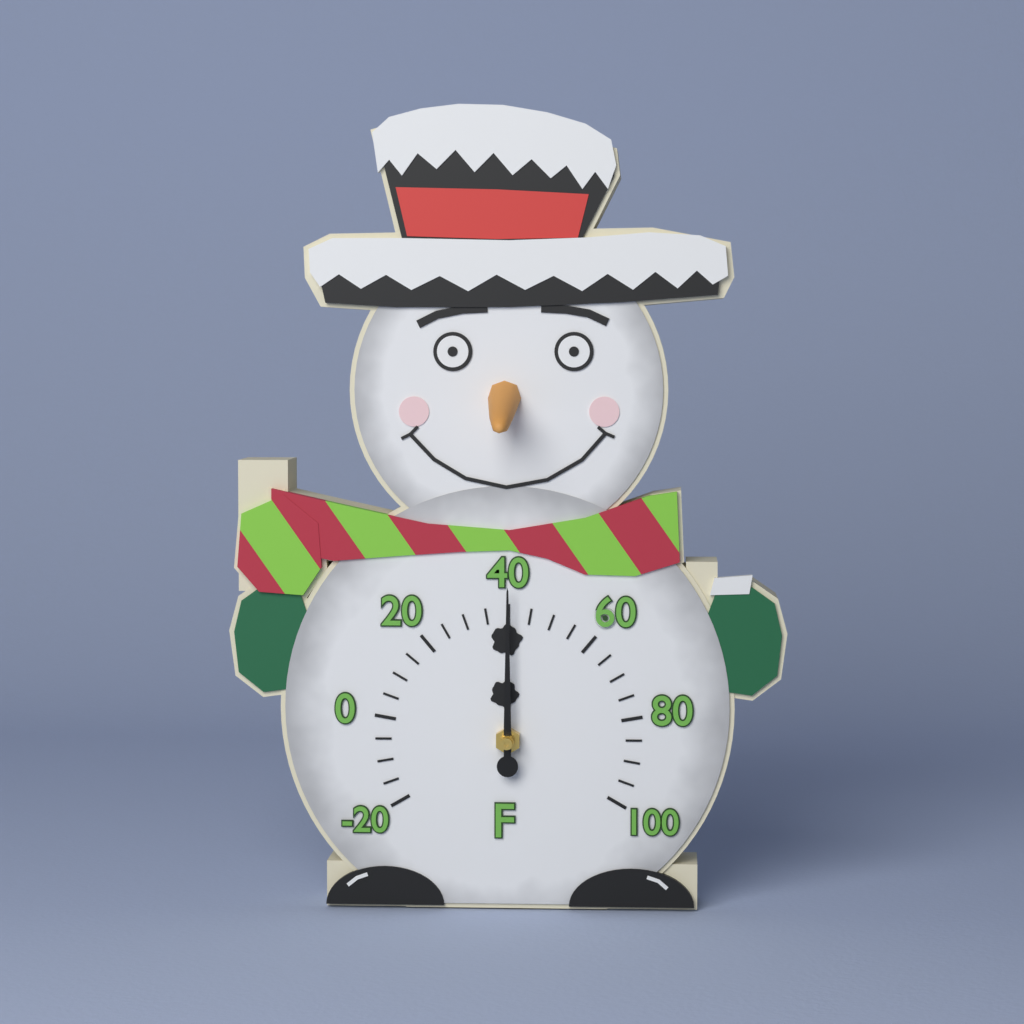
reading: 40 °F
